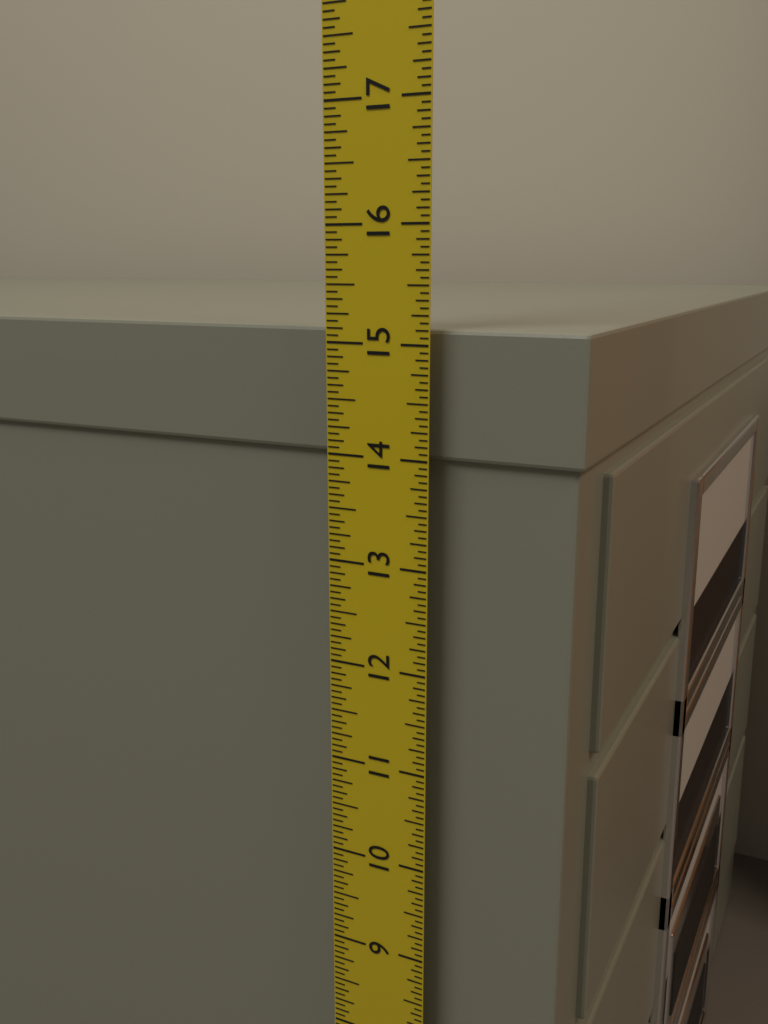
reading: 15.1250 in
